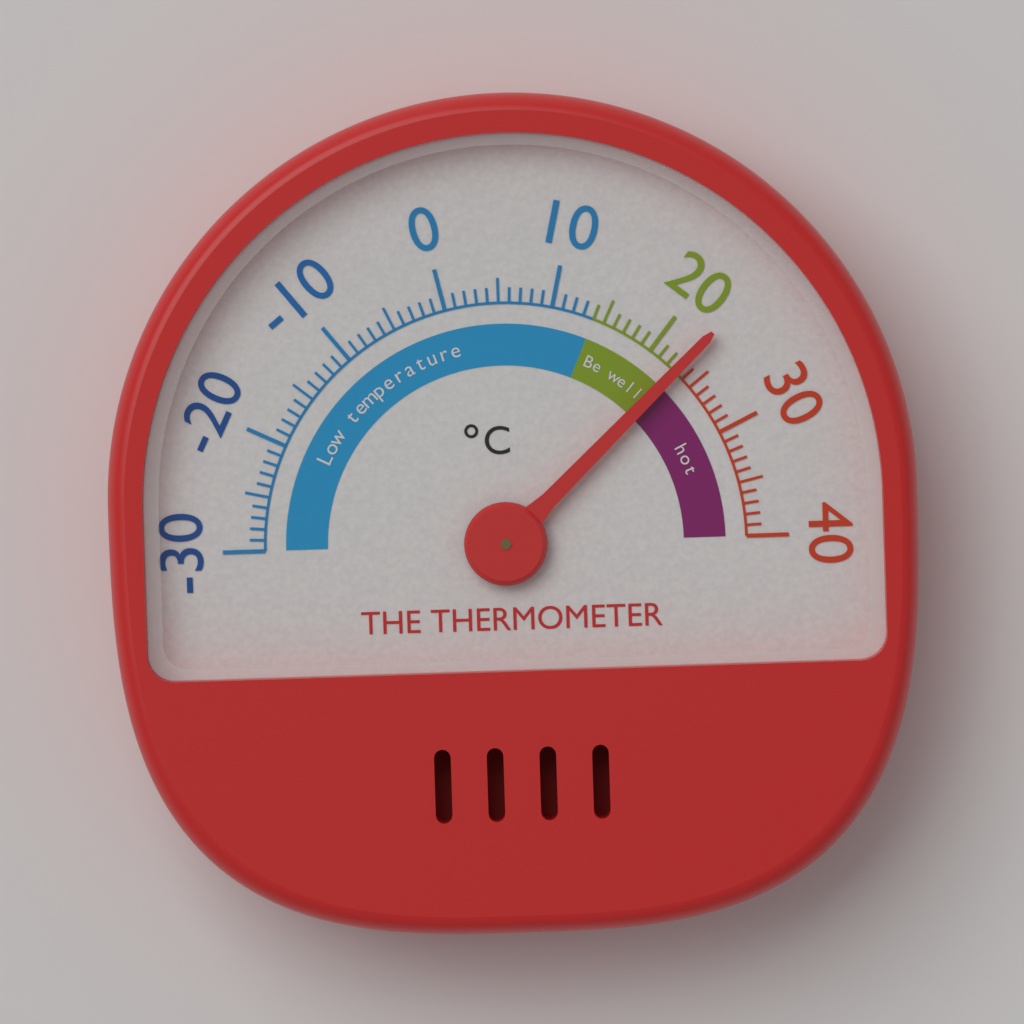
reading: 23 °C
